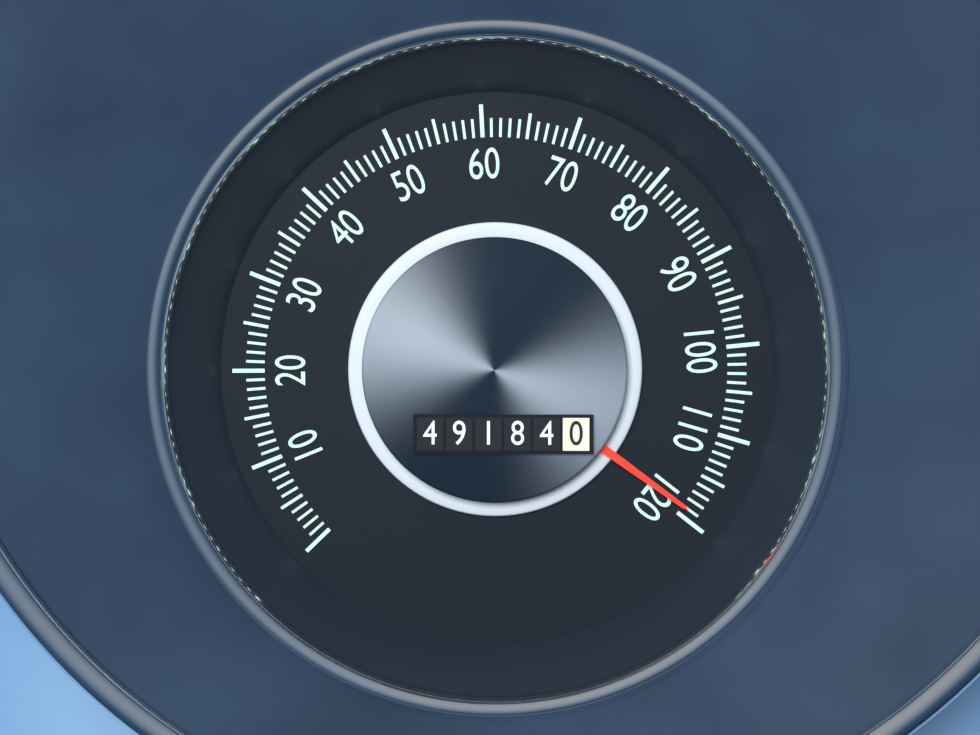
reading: 119 (no unit)
